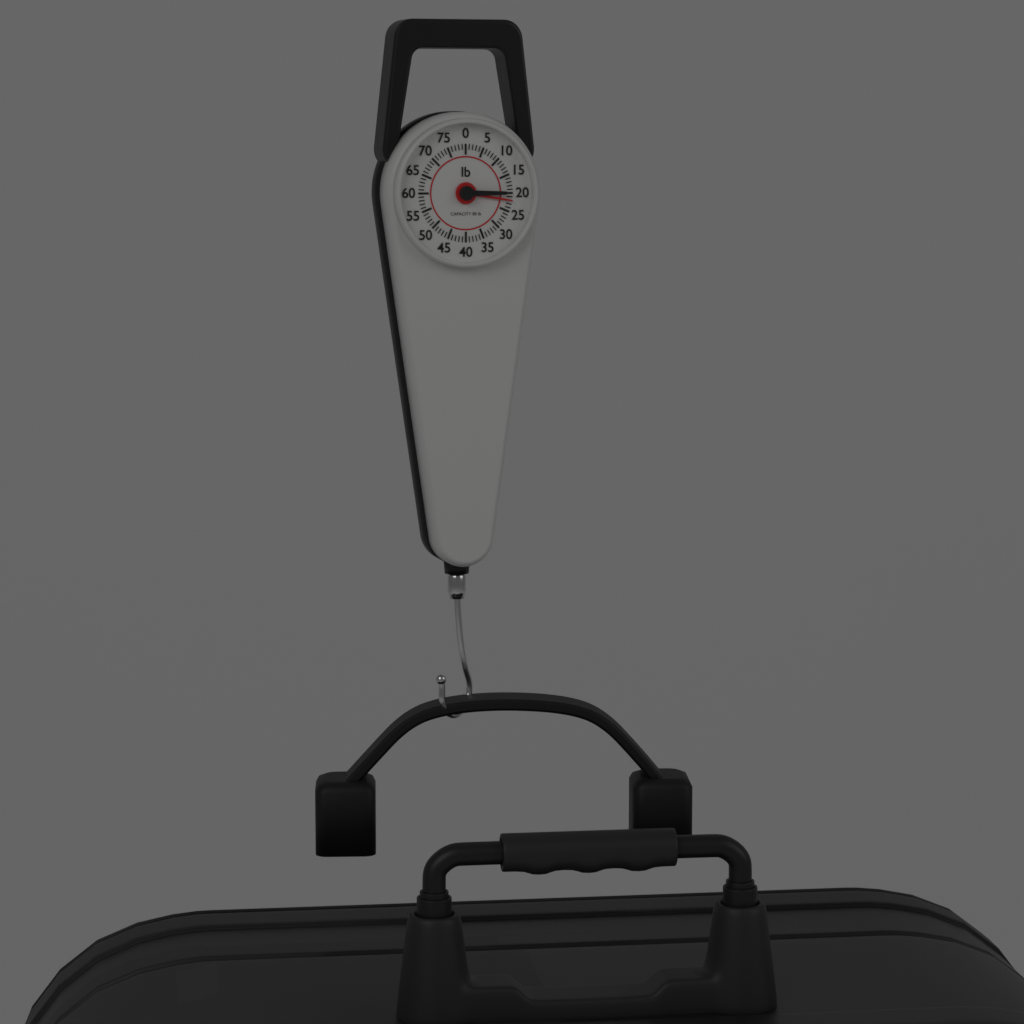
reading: 22 lb
